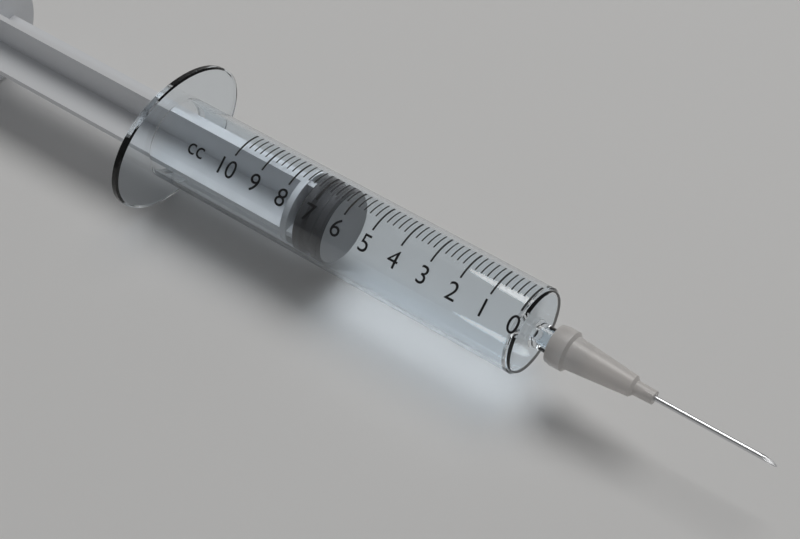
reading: 6.4 cc
